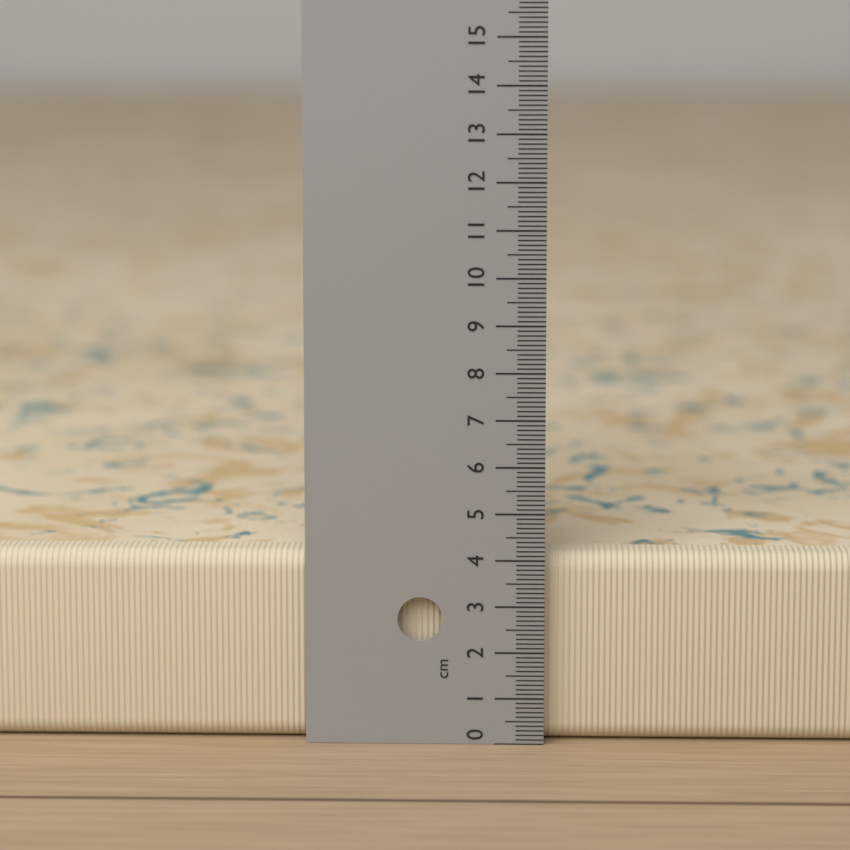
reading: 4.1 cm
